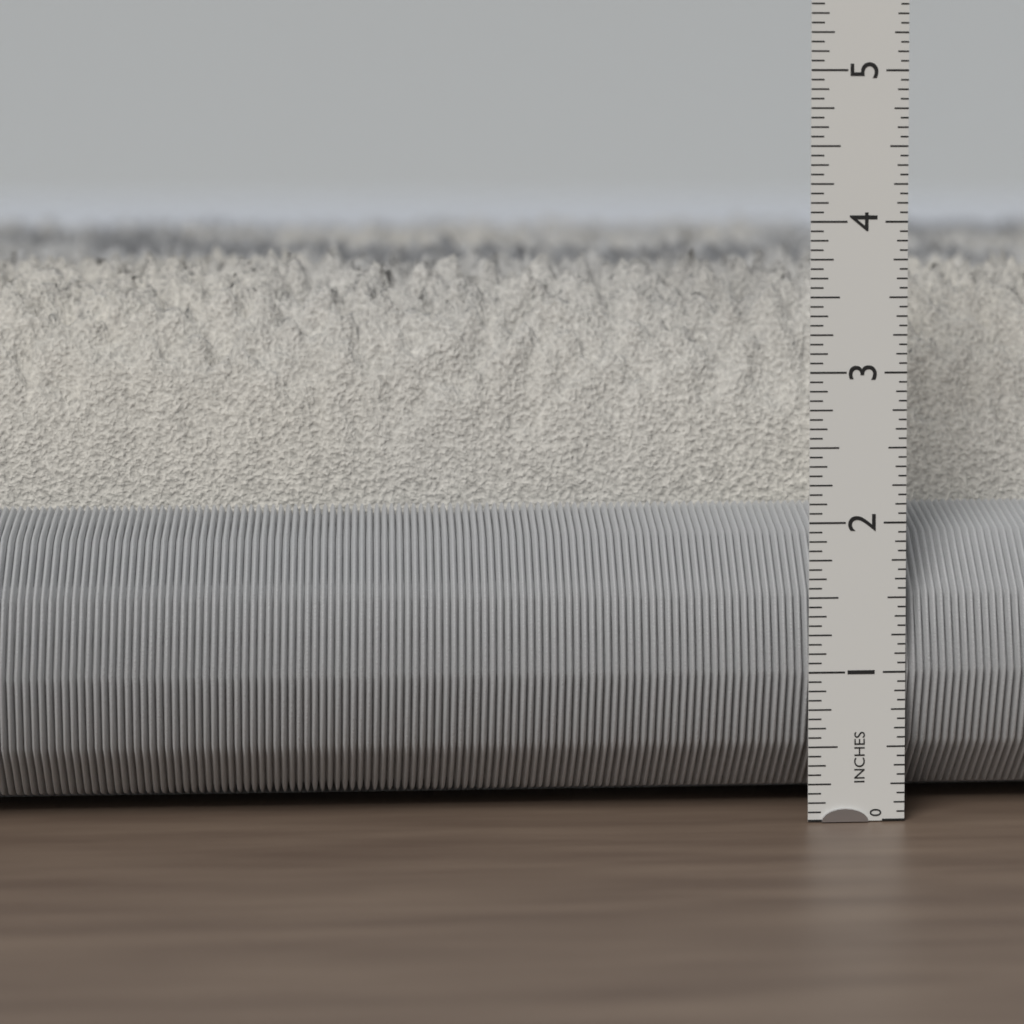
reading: 3.7500 in
